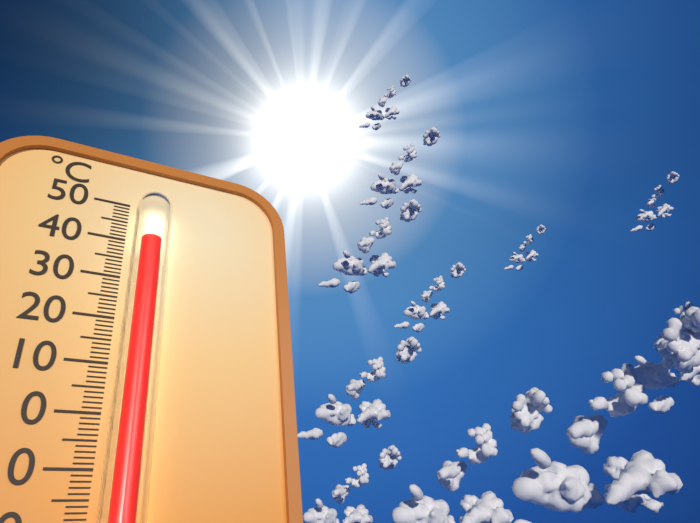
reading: 38 °C
